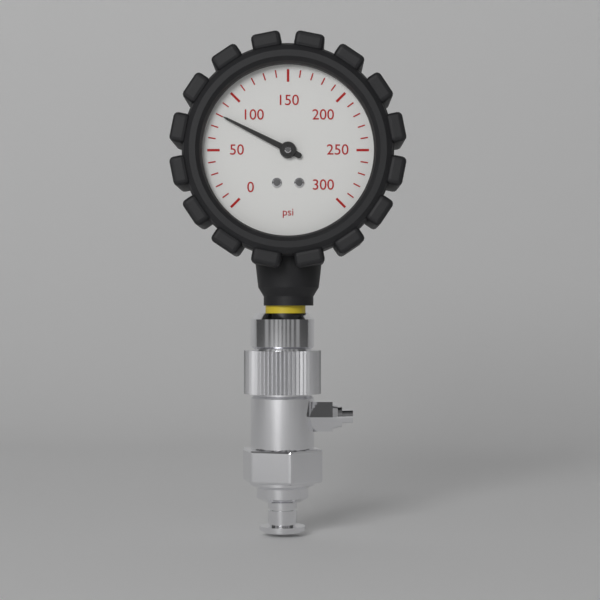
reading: 80 psi
